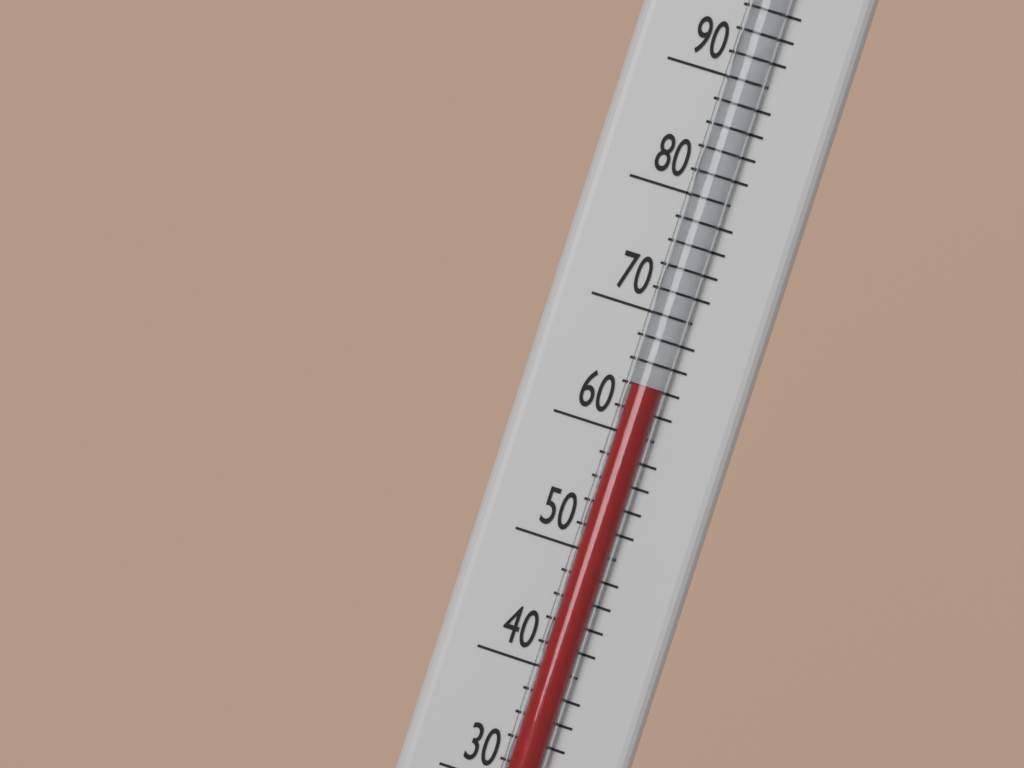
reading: 64 °F
